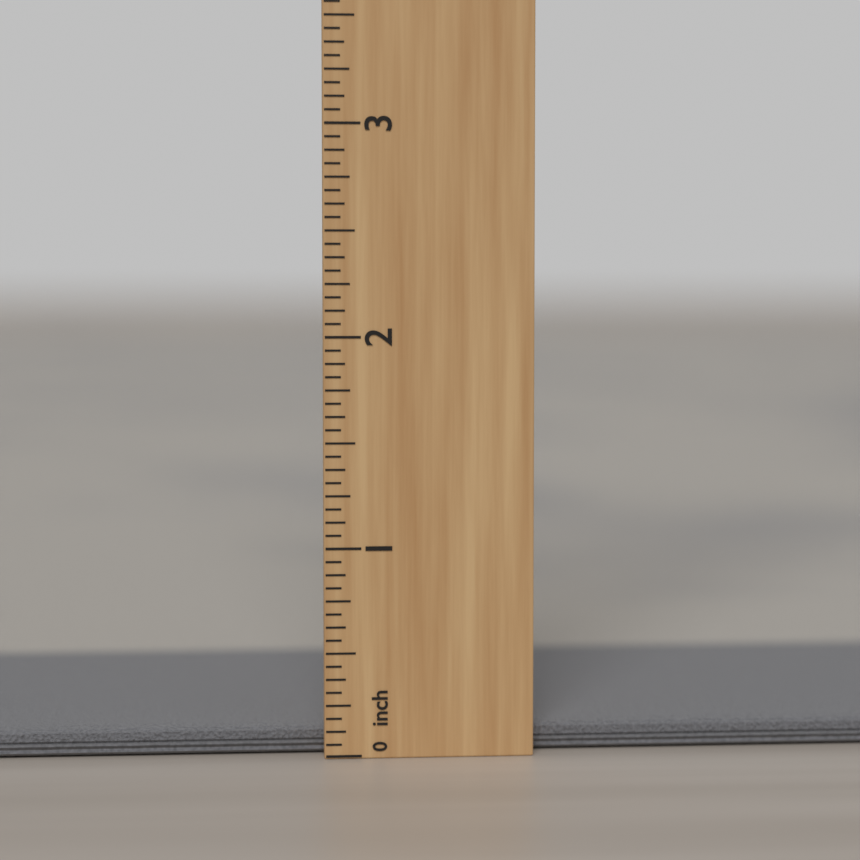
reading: 0.1250 inch
